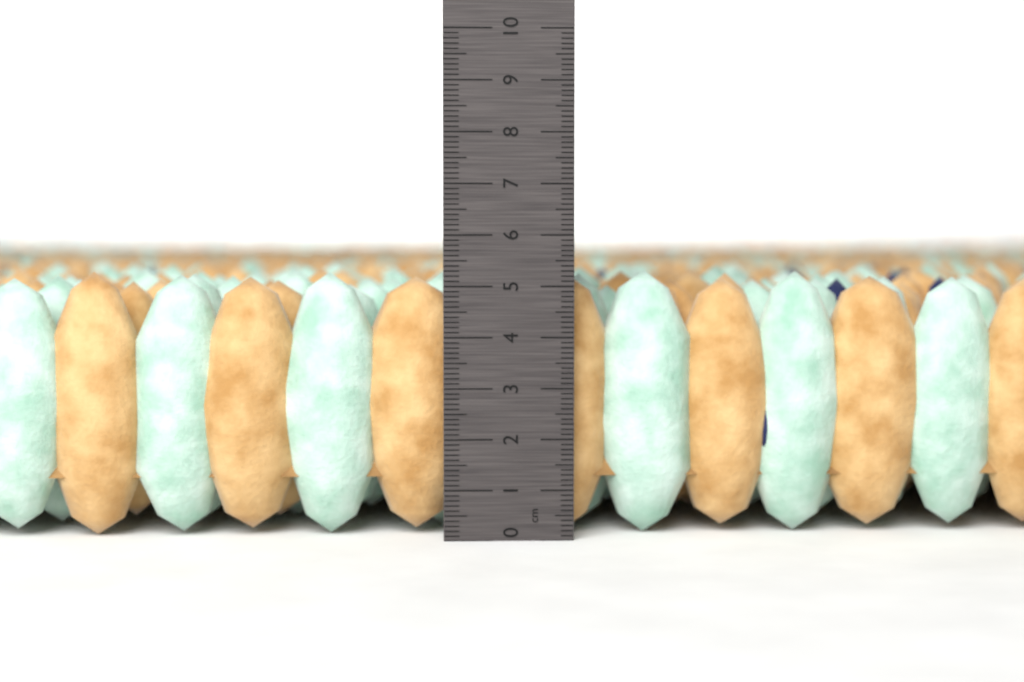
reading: 5.3 cm
